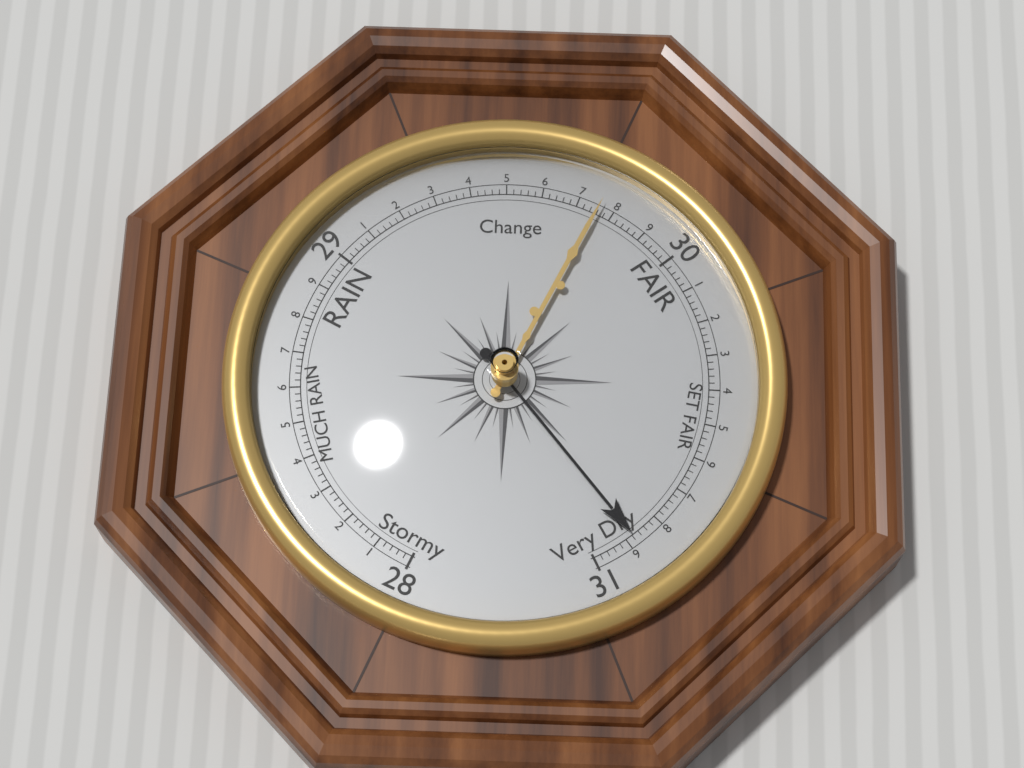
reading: 30.88 (no unit)
